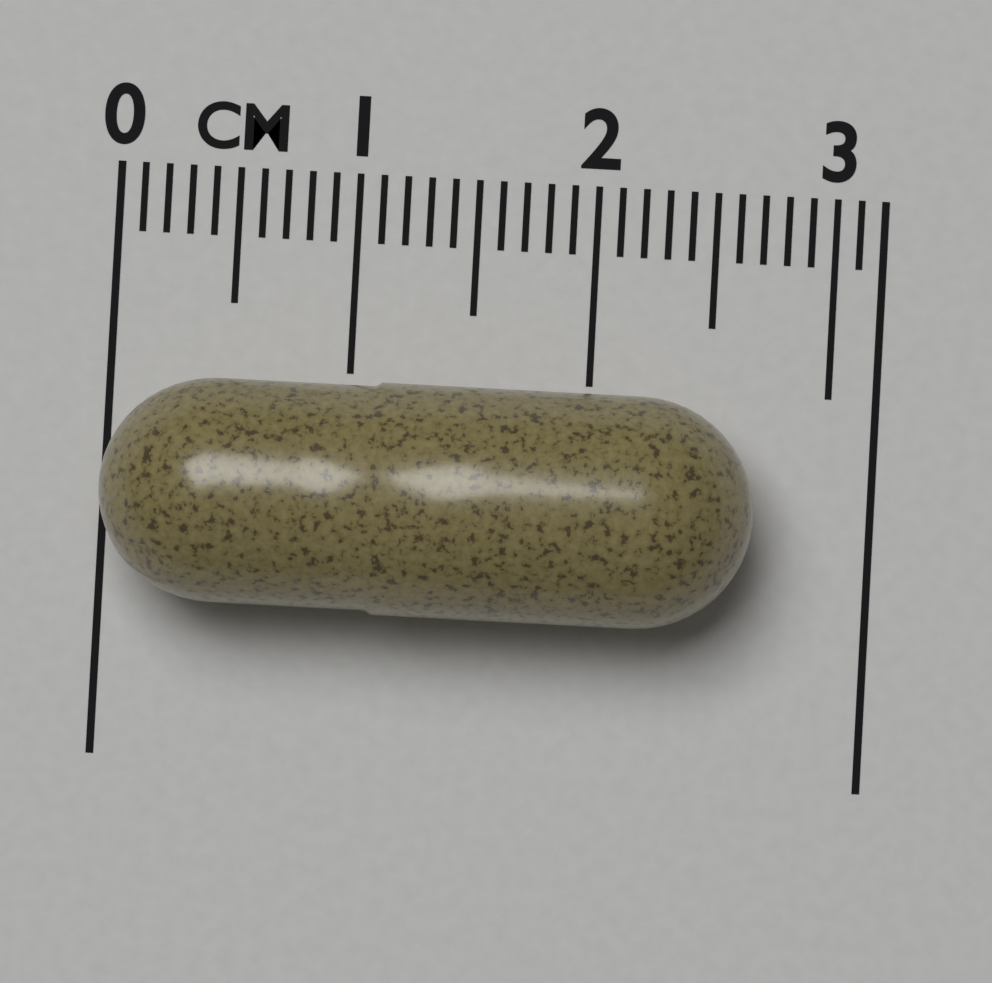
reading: 2.7 cm
